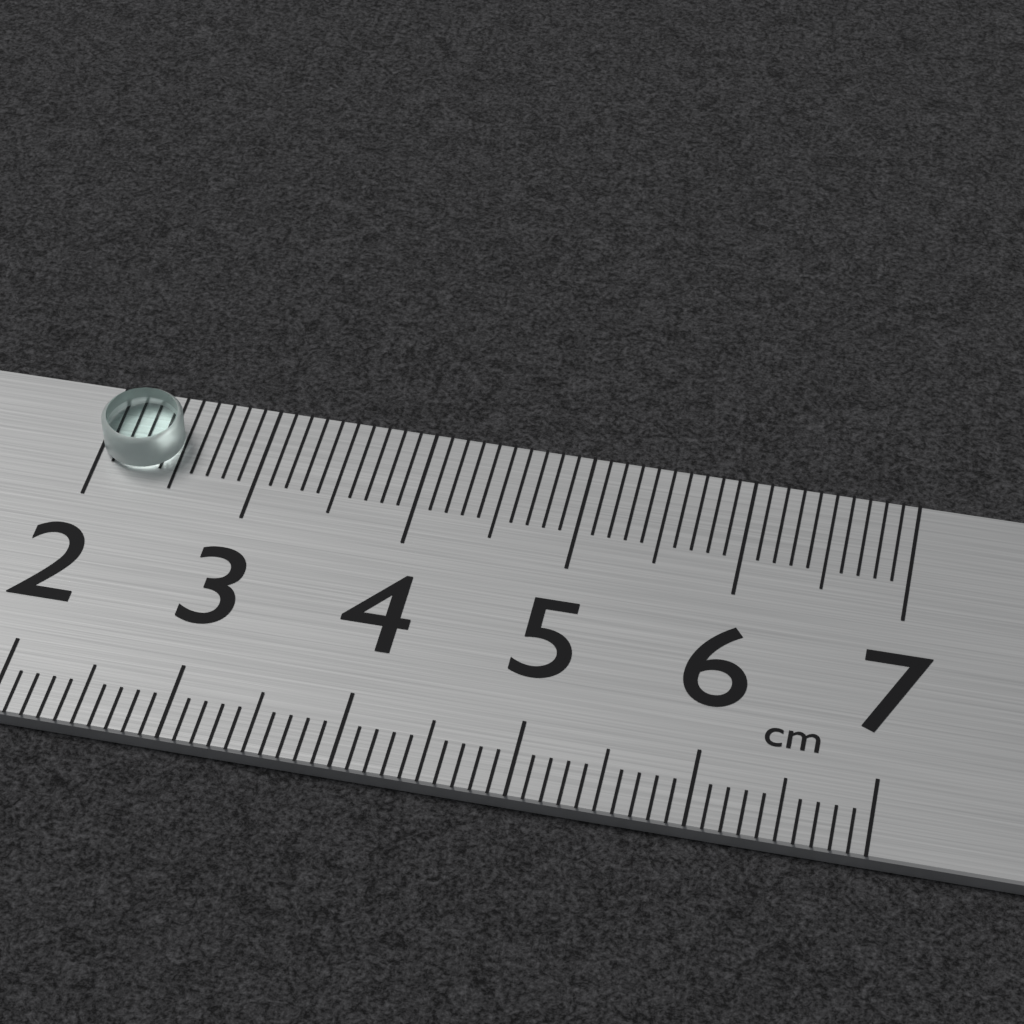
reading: 2.5 cm
